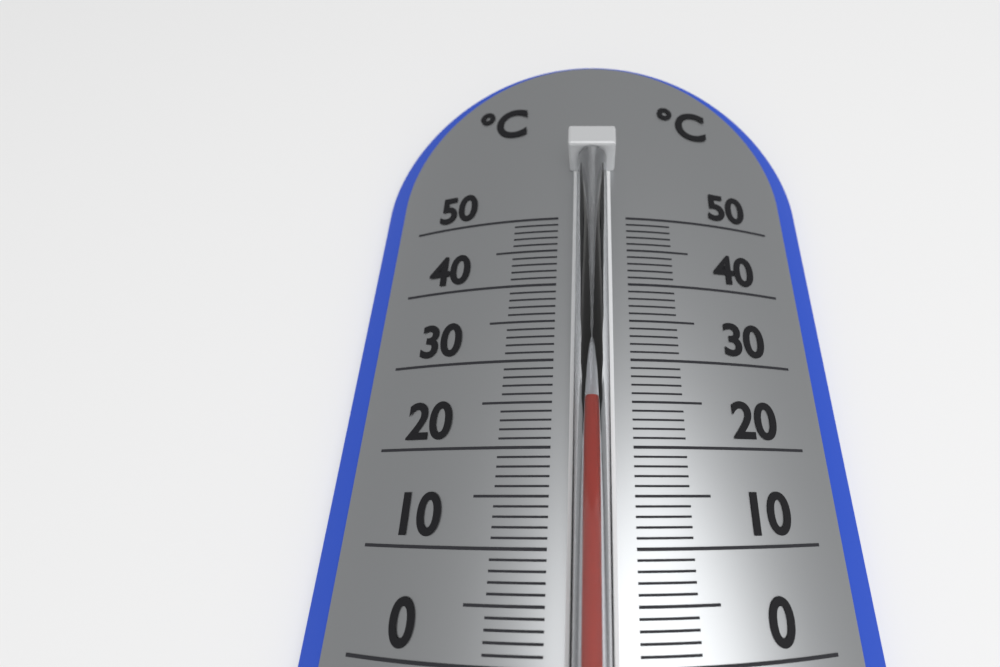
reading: 25 °C
